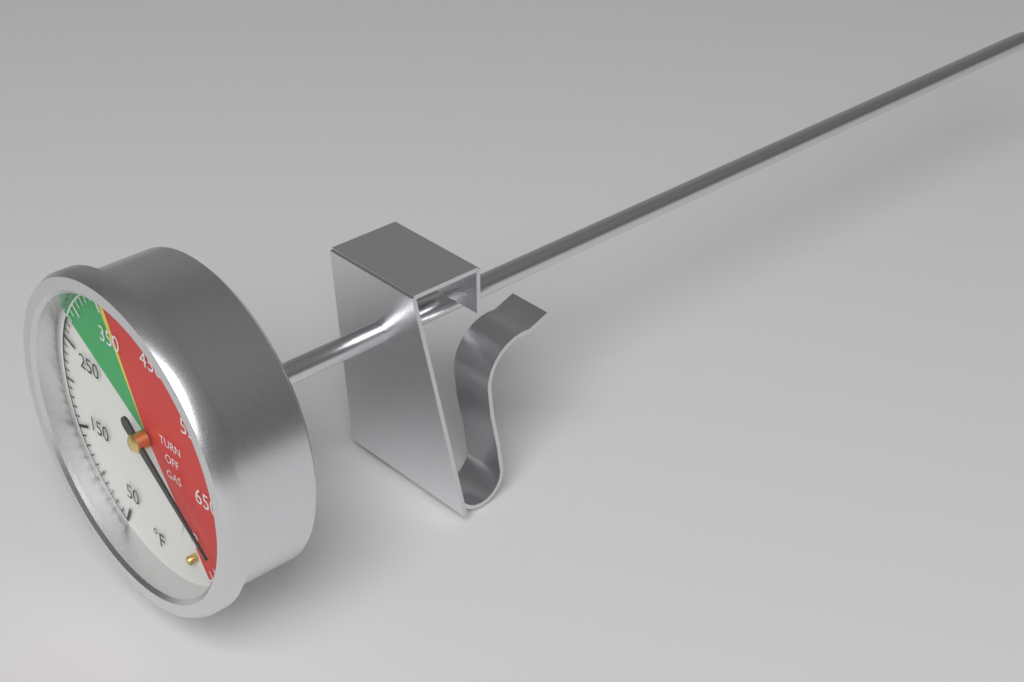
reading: 710 °F
